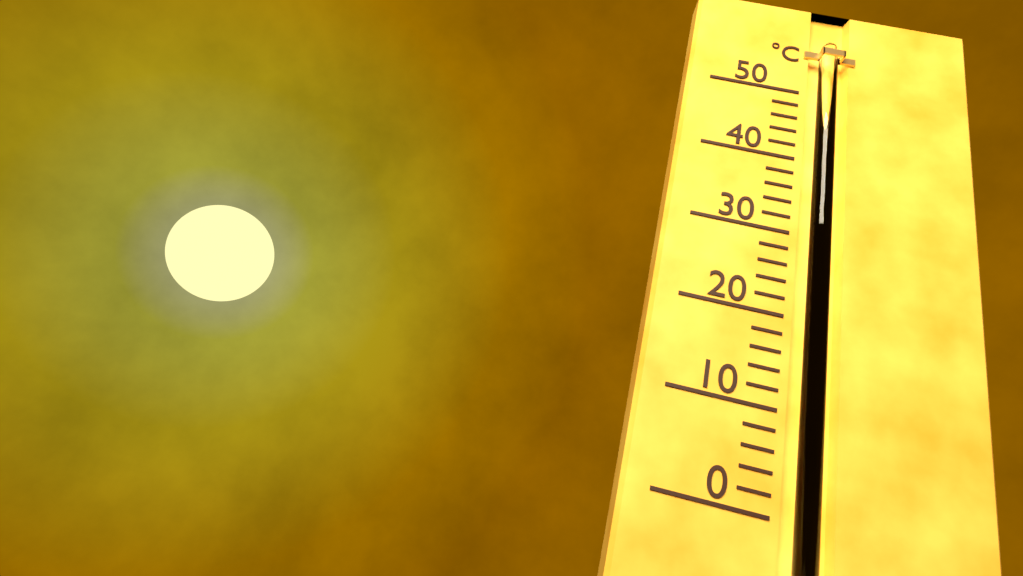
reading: 30 °C
